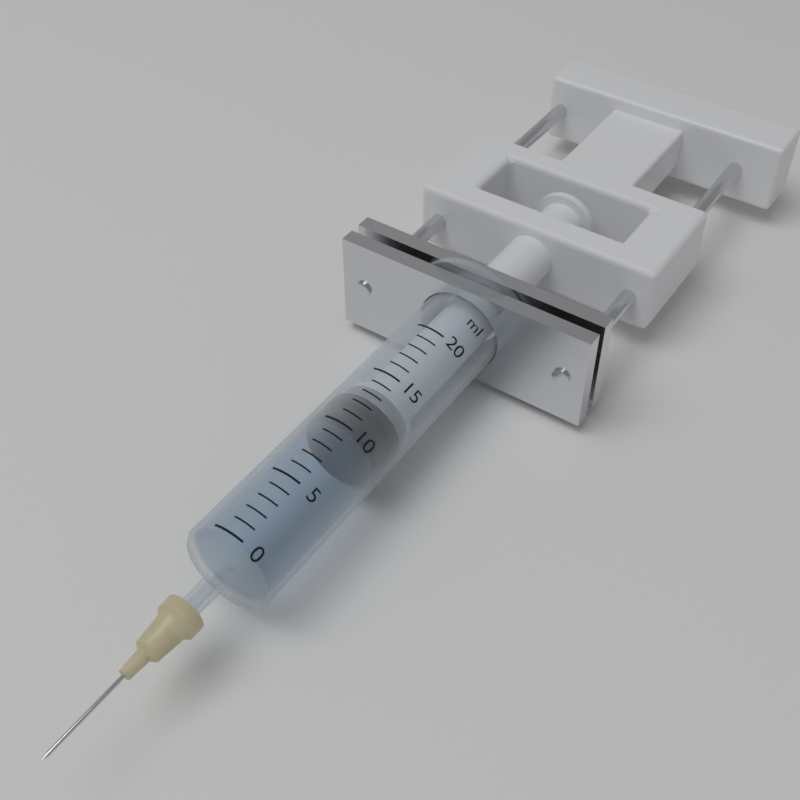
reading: 10 ml
